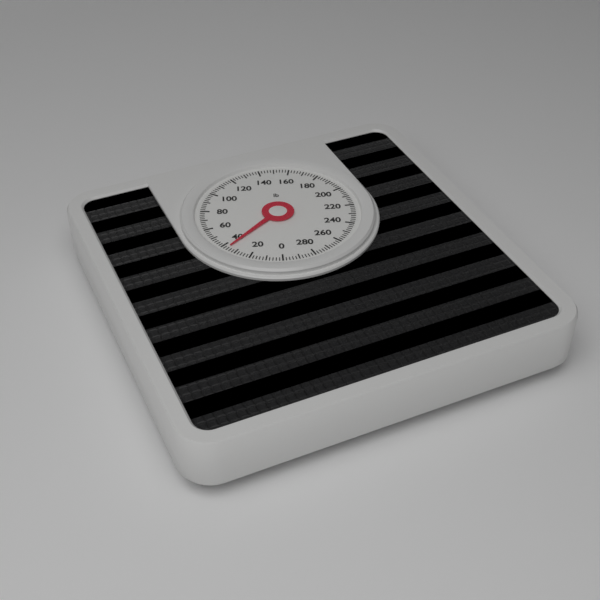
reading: 36 lb
